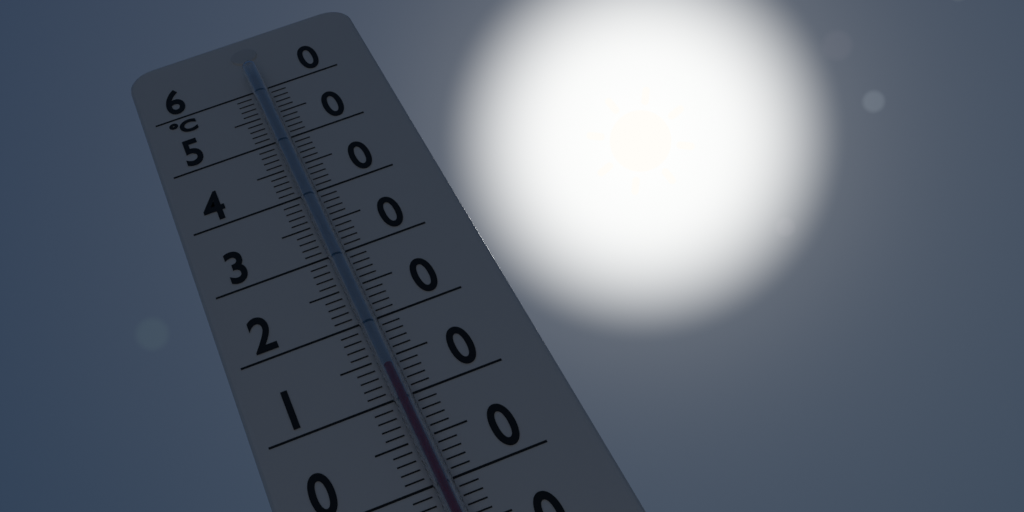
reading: 13 °C
